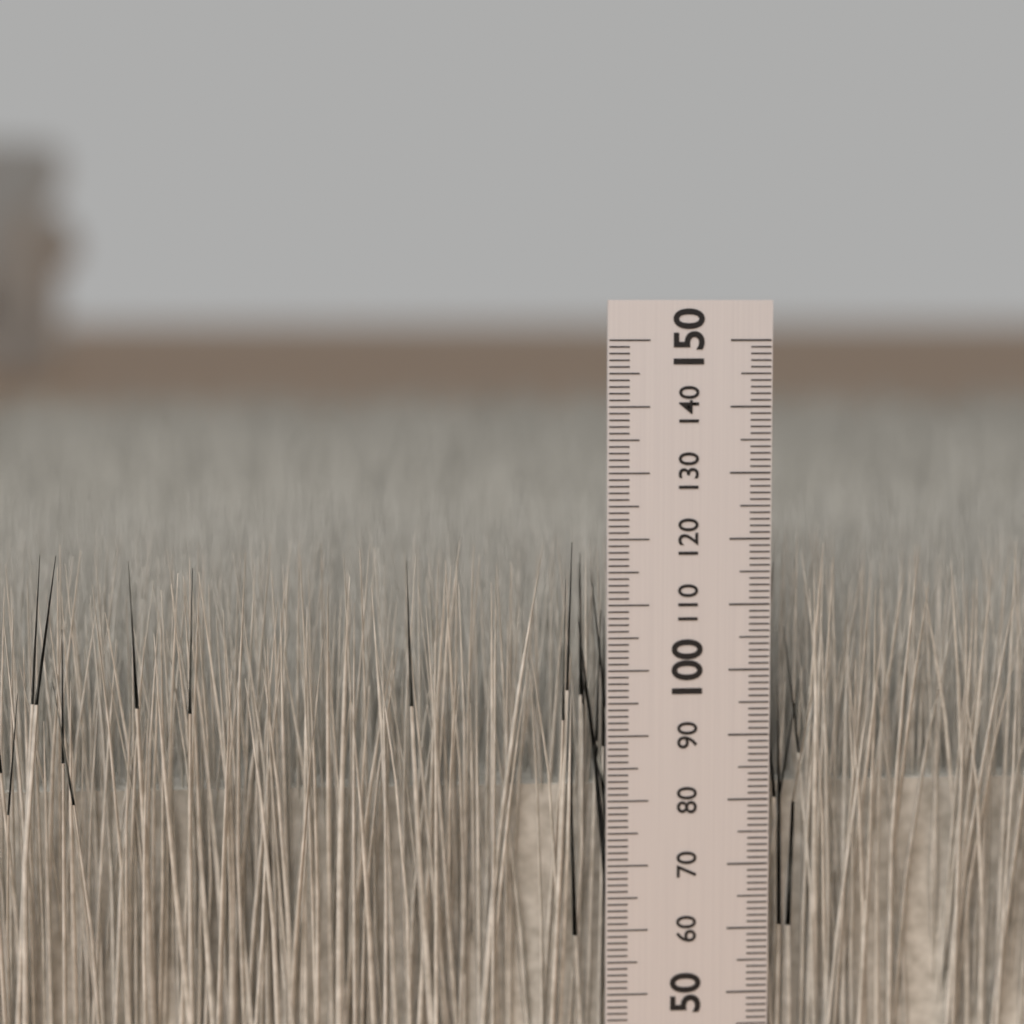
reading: 120 mm
